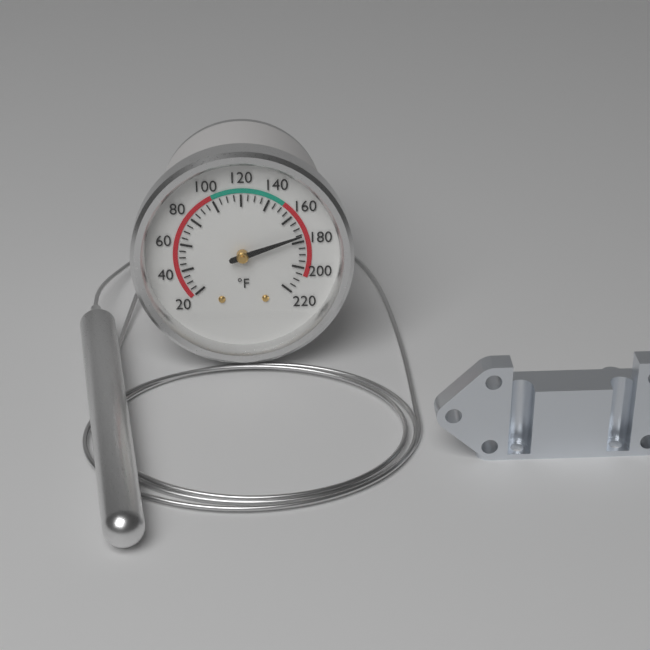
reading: 175 °F
